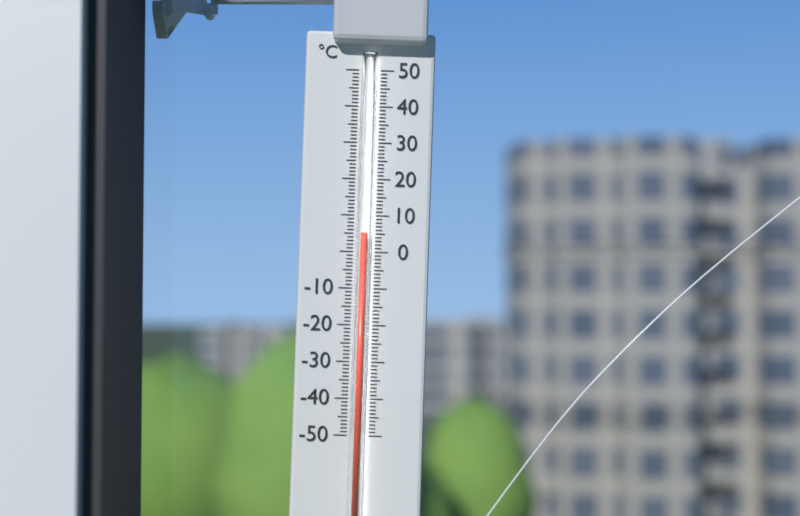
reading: 5 °C
